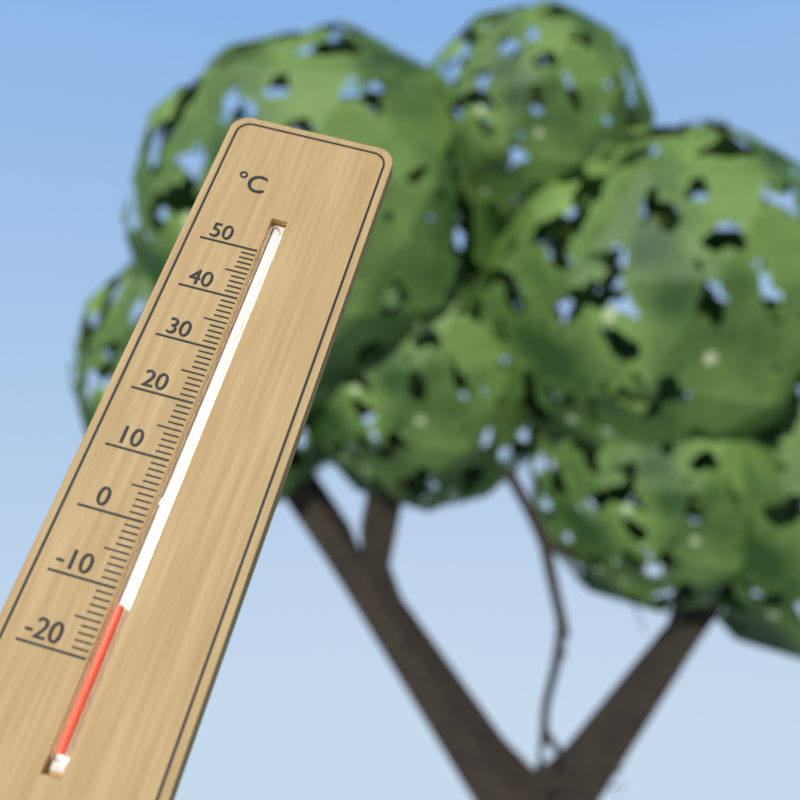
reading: -12 °C
